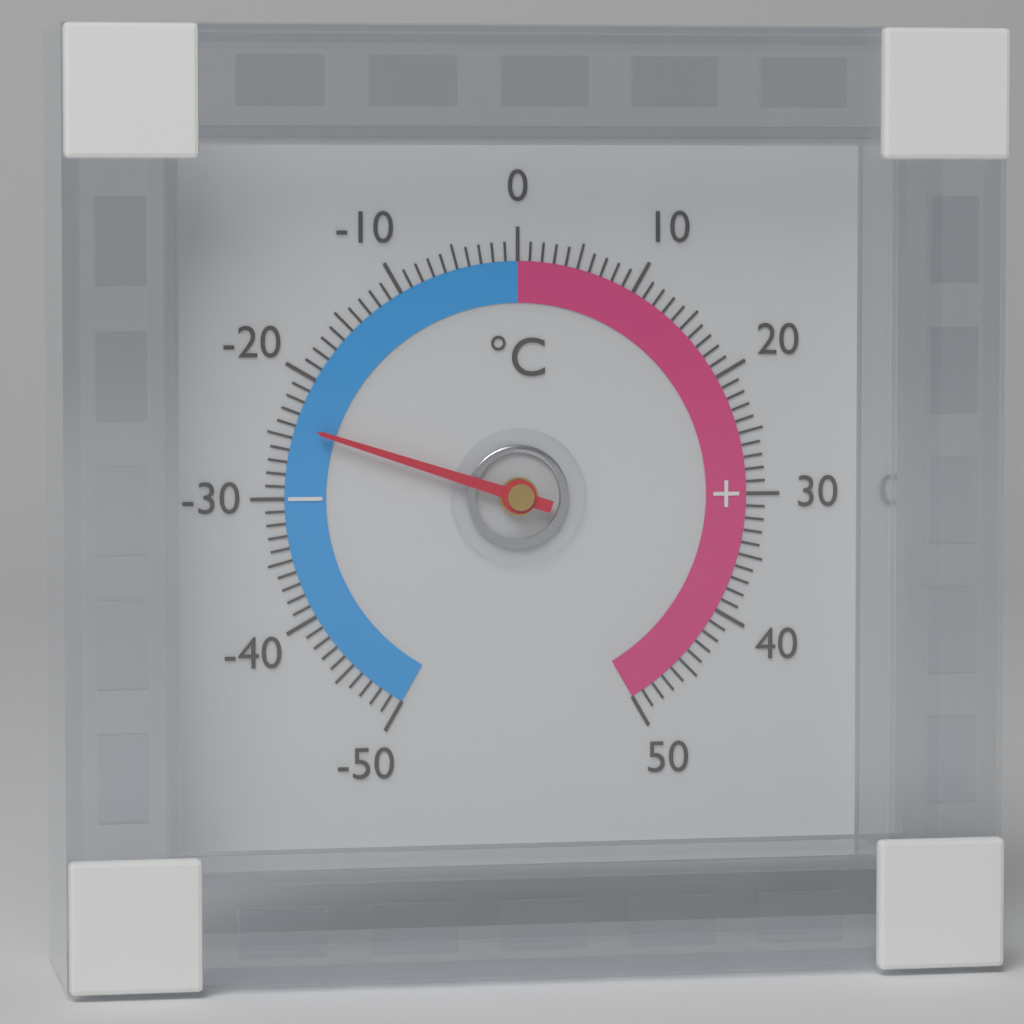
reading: -24 °C
